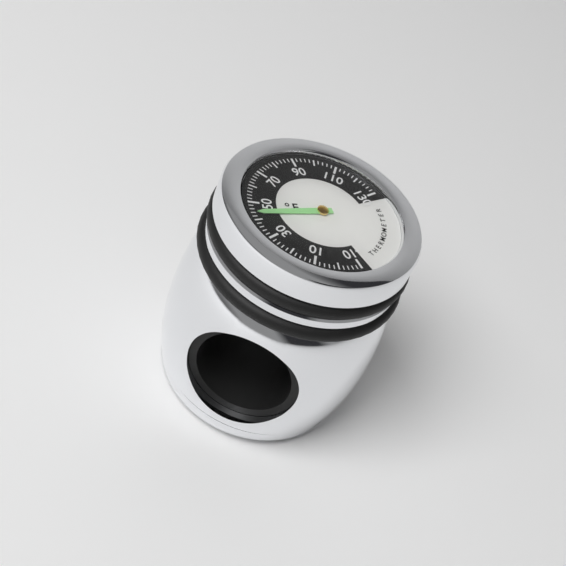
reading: 44 °F
